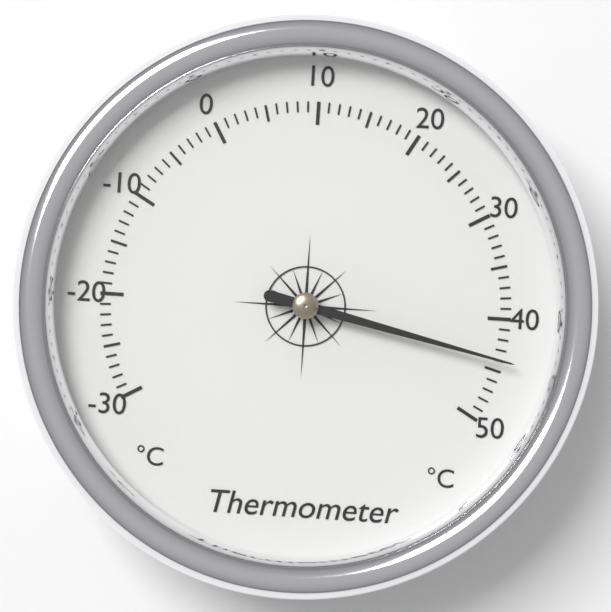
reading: 44 °C
